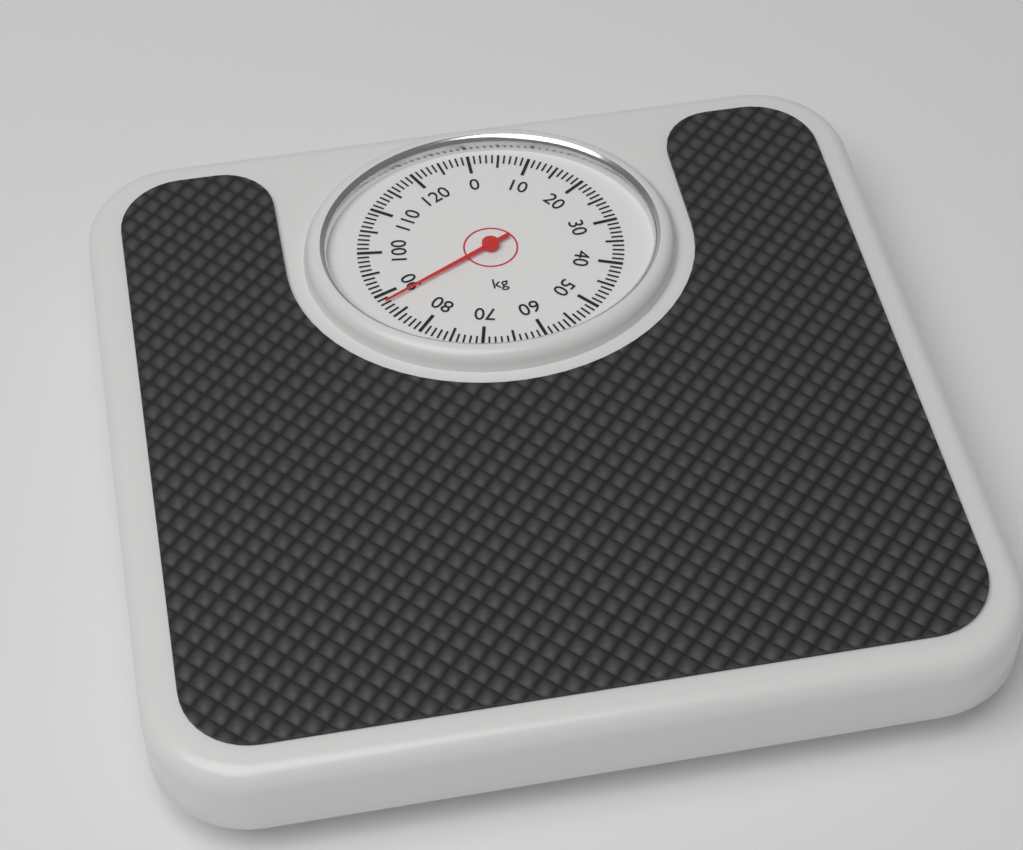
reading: 88 kg
